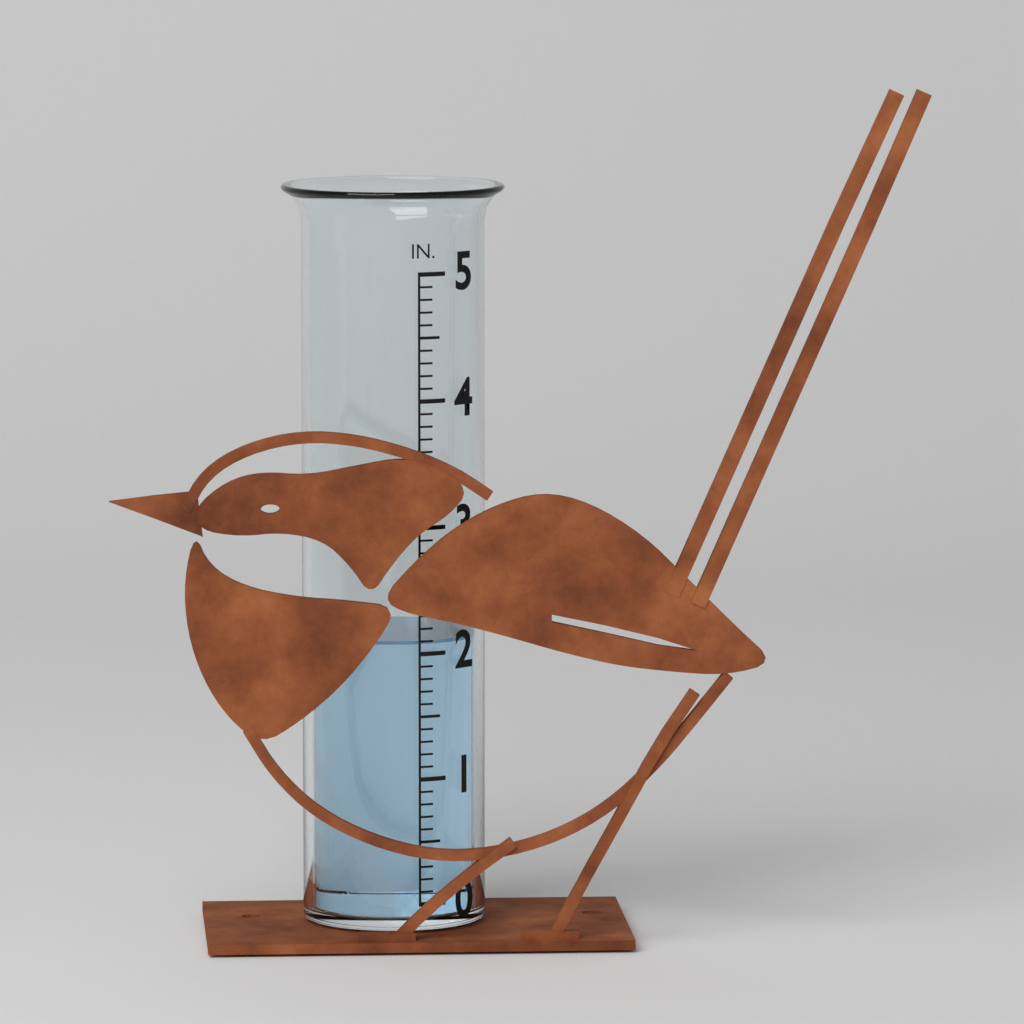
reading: 2.1 in
